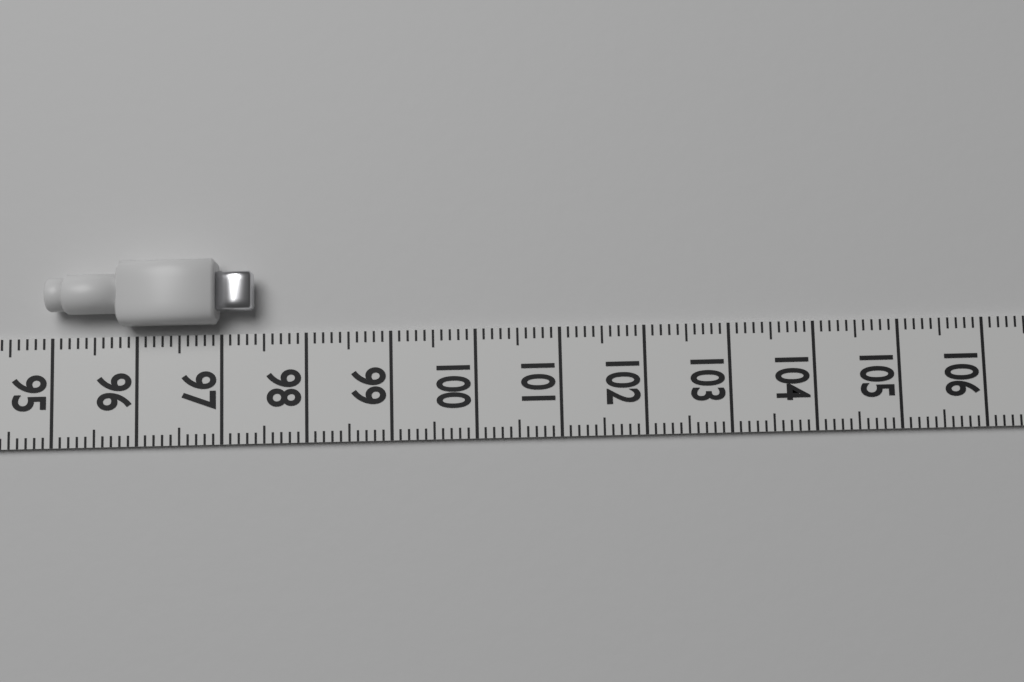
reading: 97.4 (no unit)
